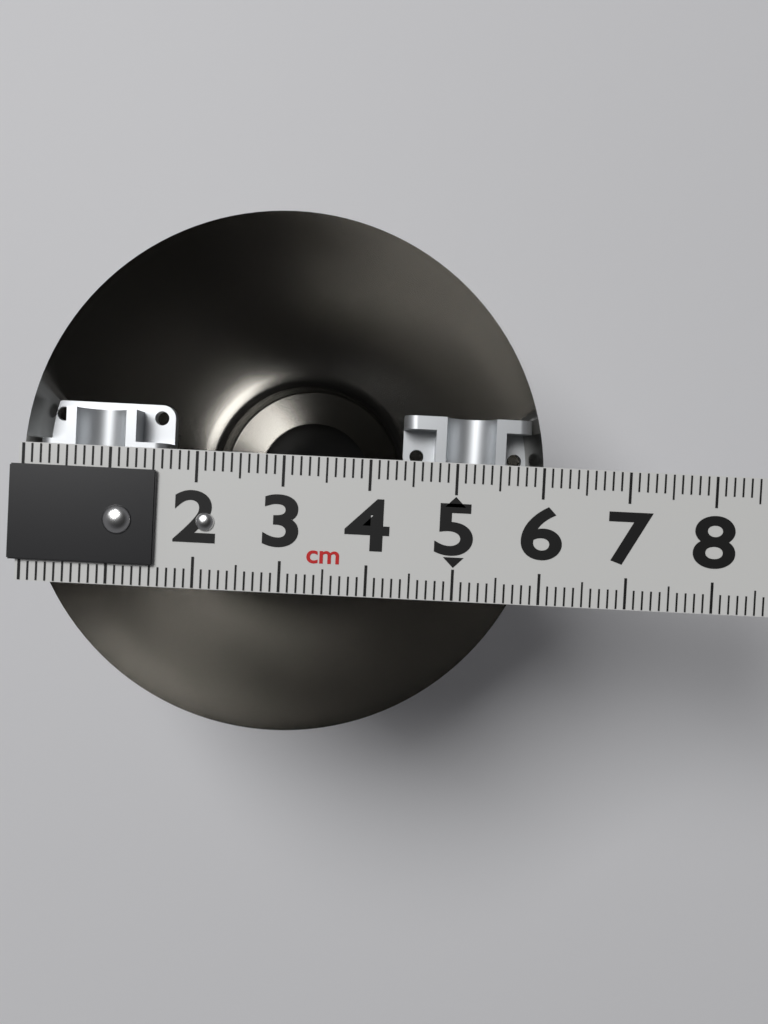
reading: 6.0 cm
